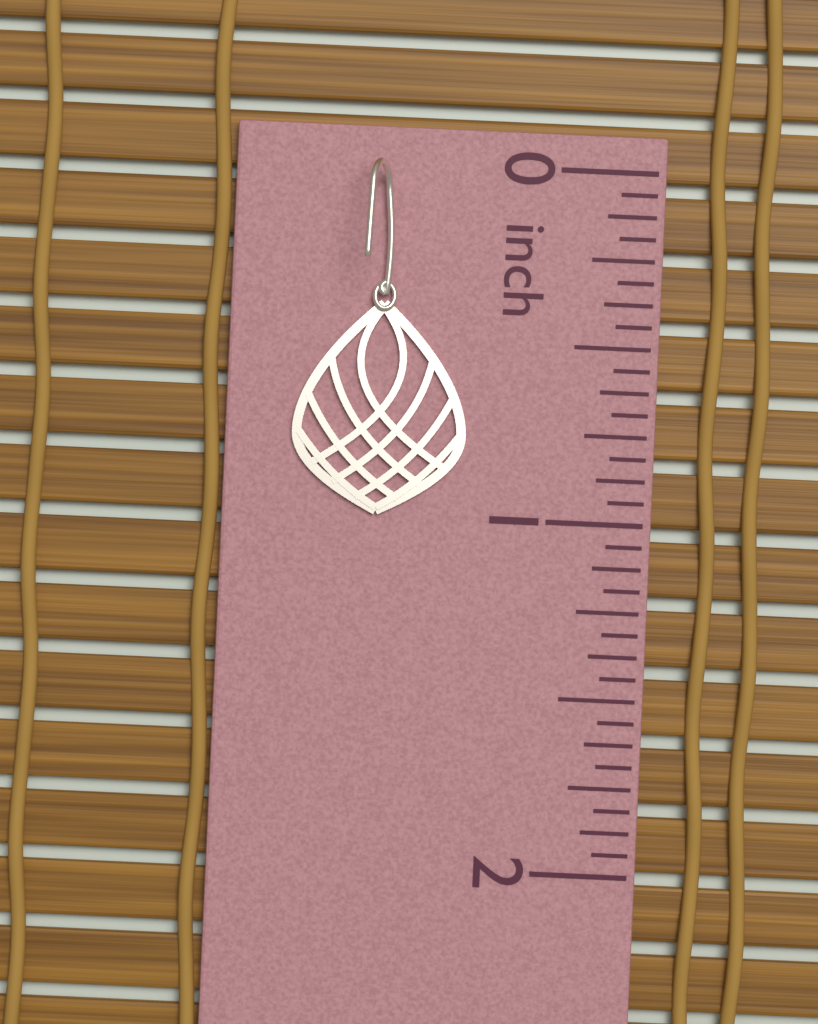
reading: 1.0000 inch
